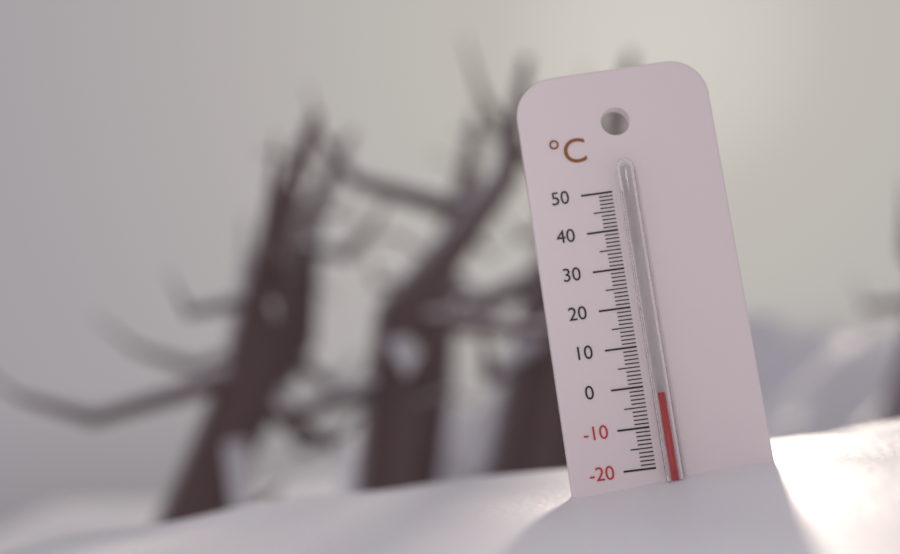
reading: -2 °C
